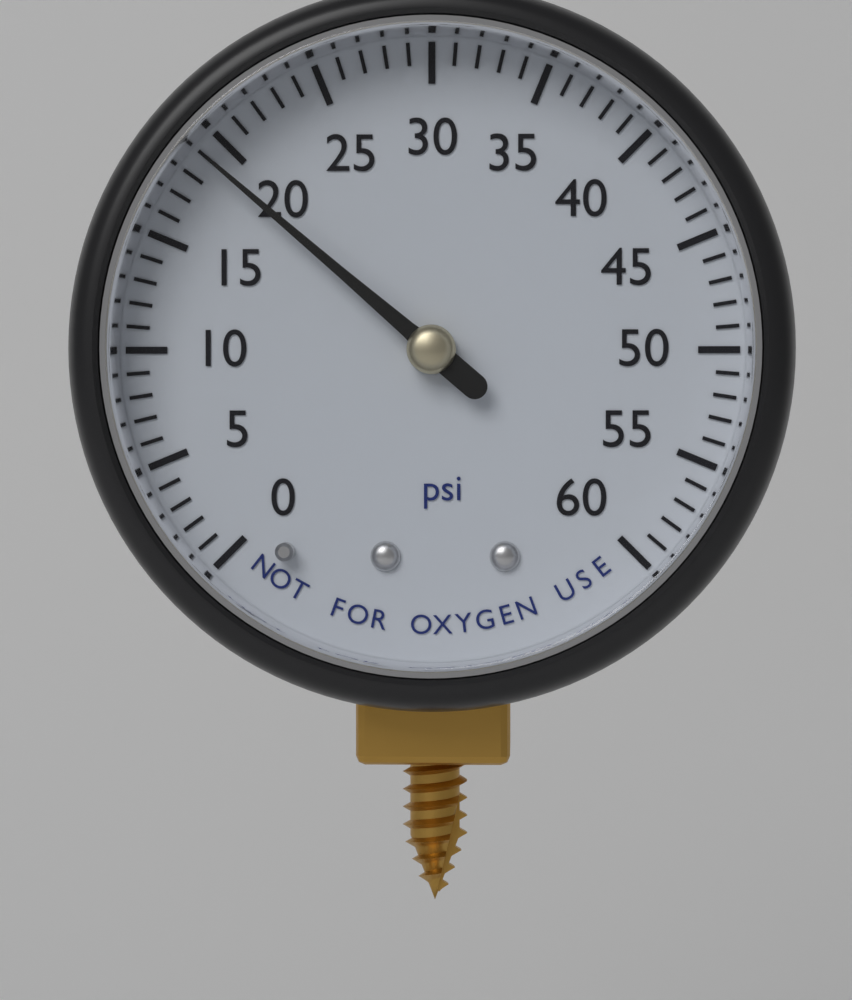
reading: 19 psi
